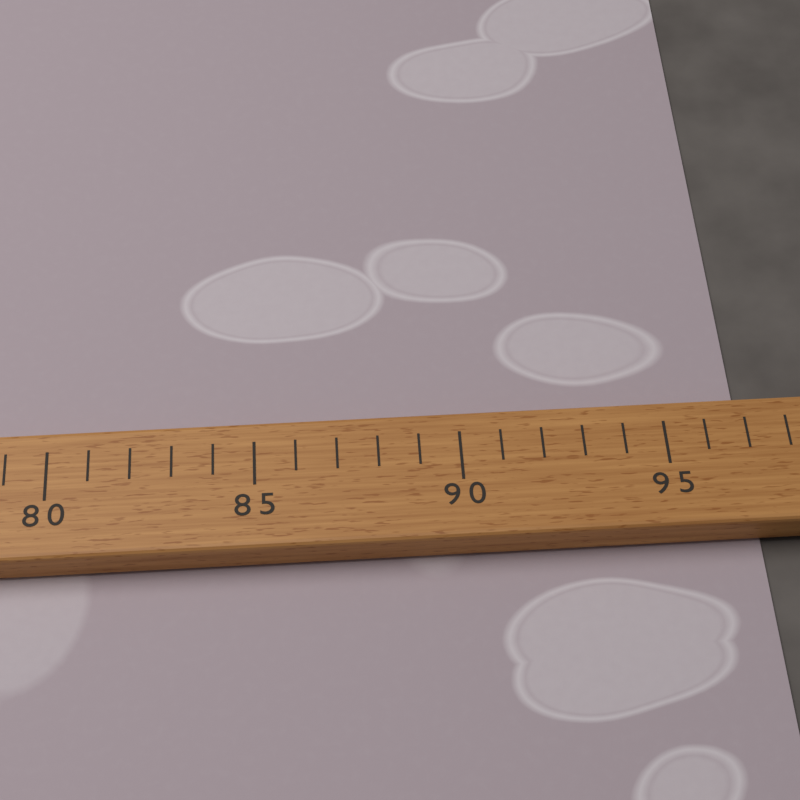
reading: 97 (no unit)
